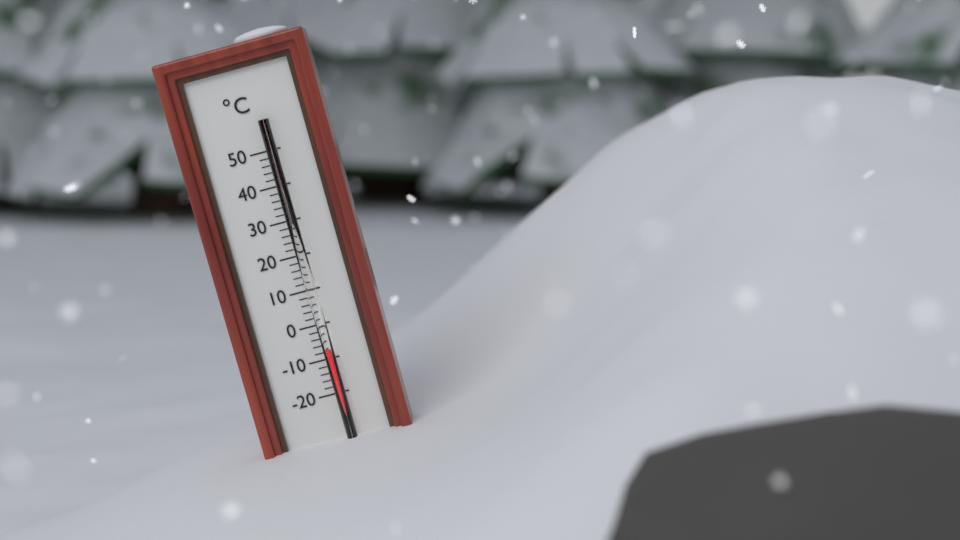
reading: -7 °C
